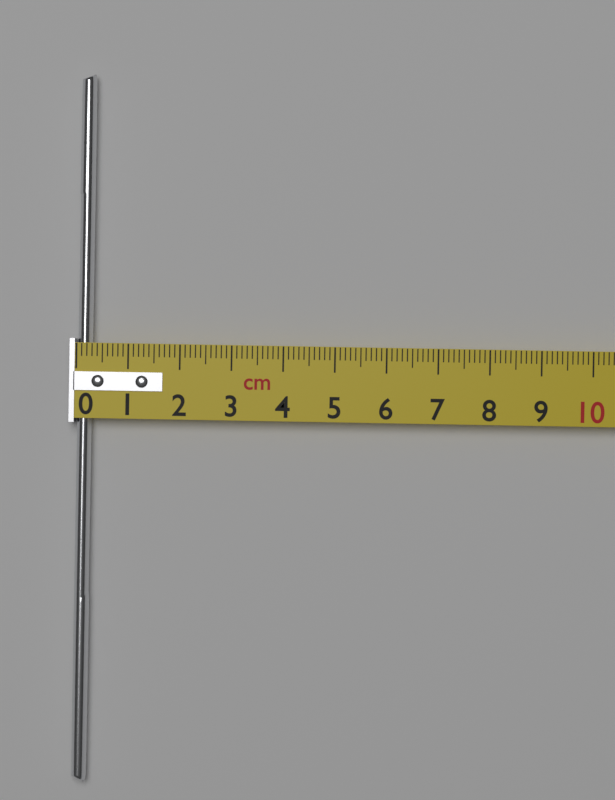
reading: 0.3 cm
